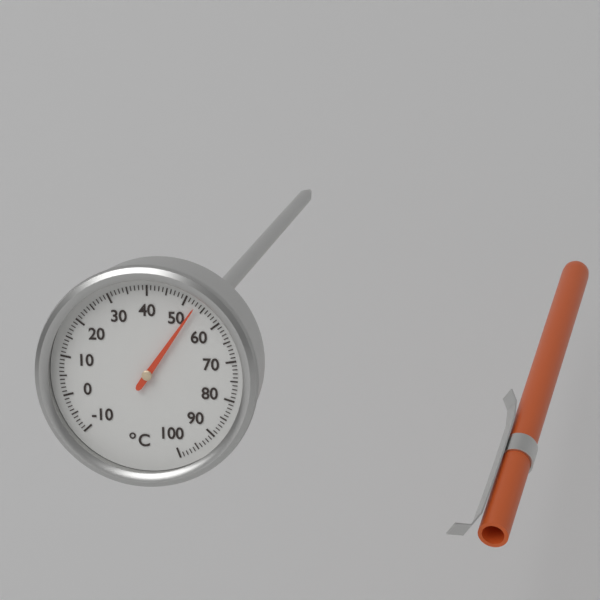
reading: 53 °C
